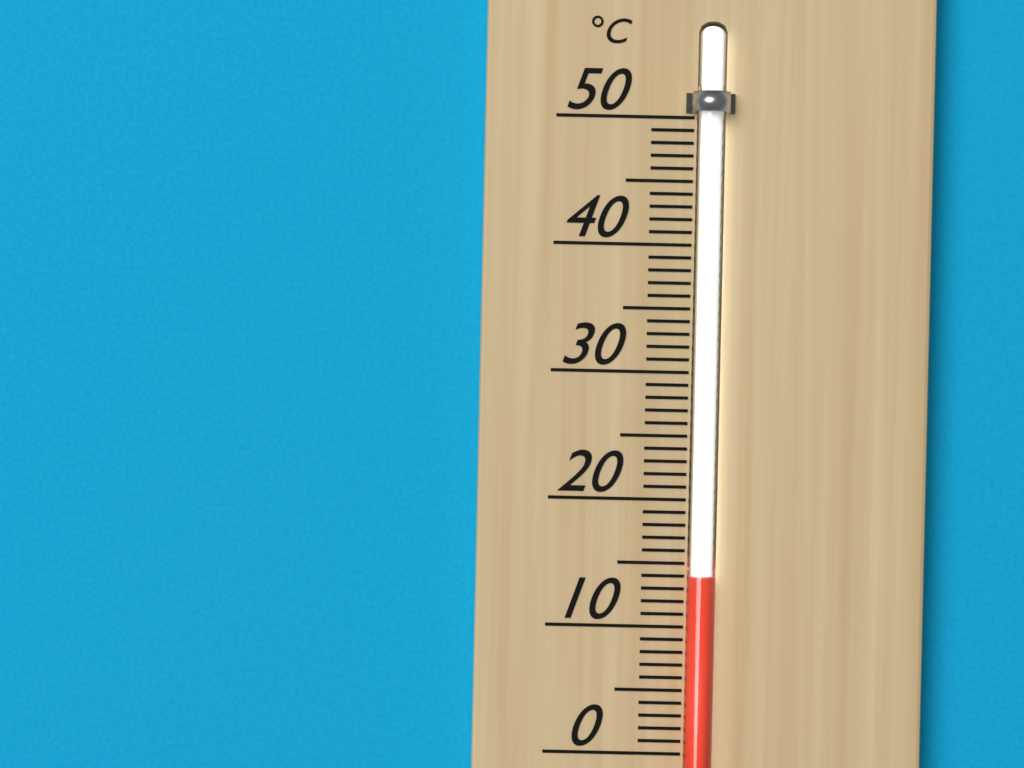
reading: 14 °C
